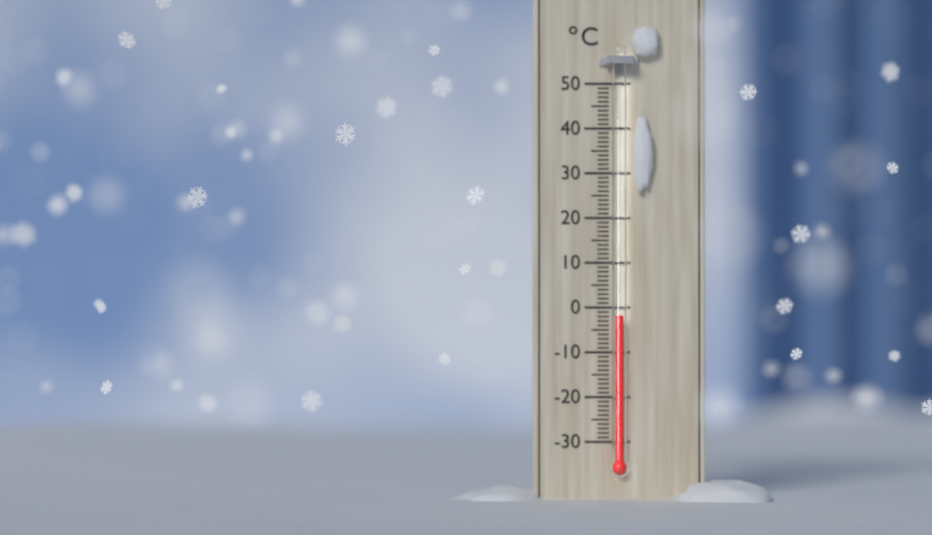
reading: -2 °C
